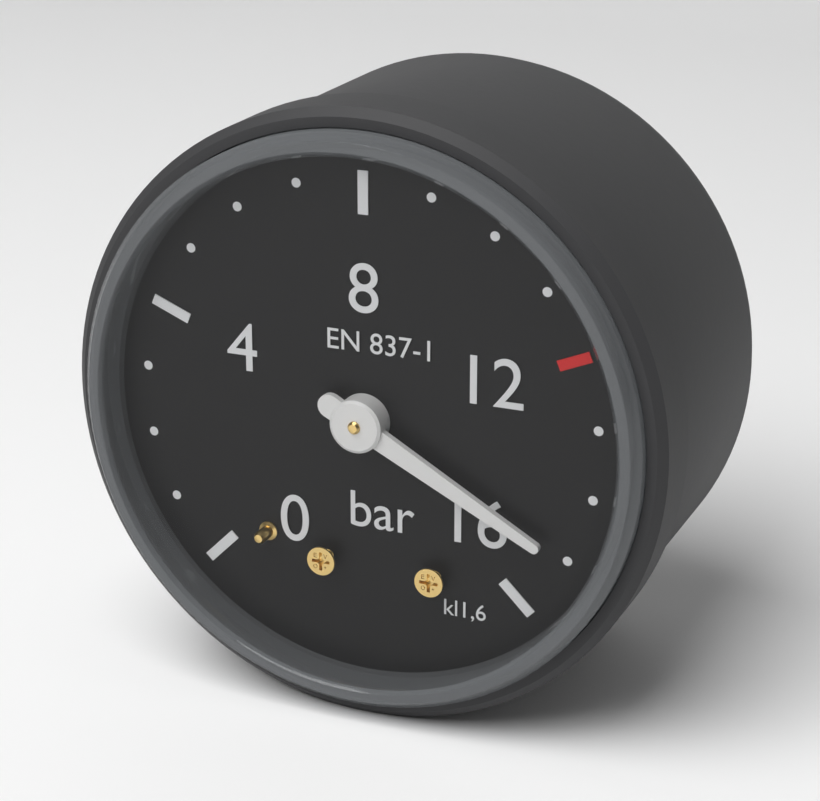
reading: 15 bar
